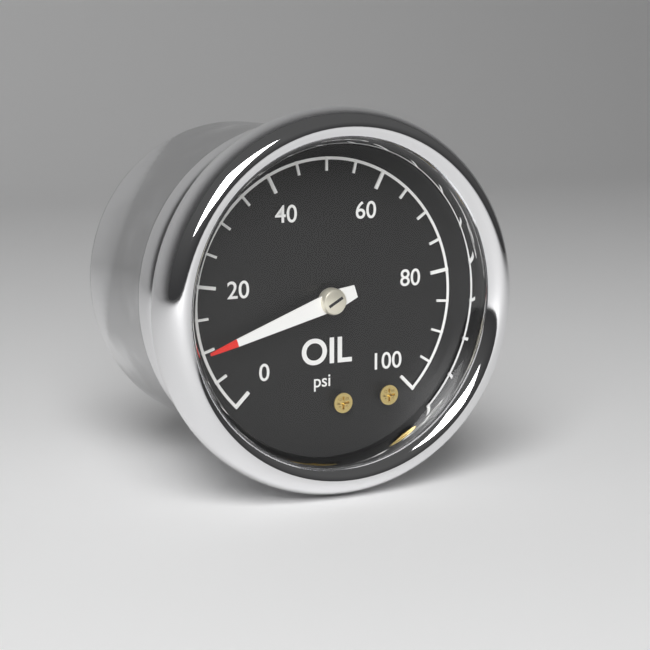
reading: 10 psi
